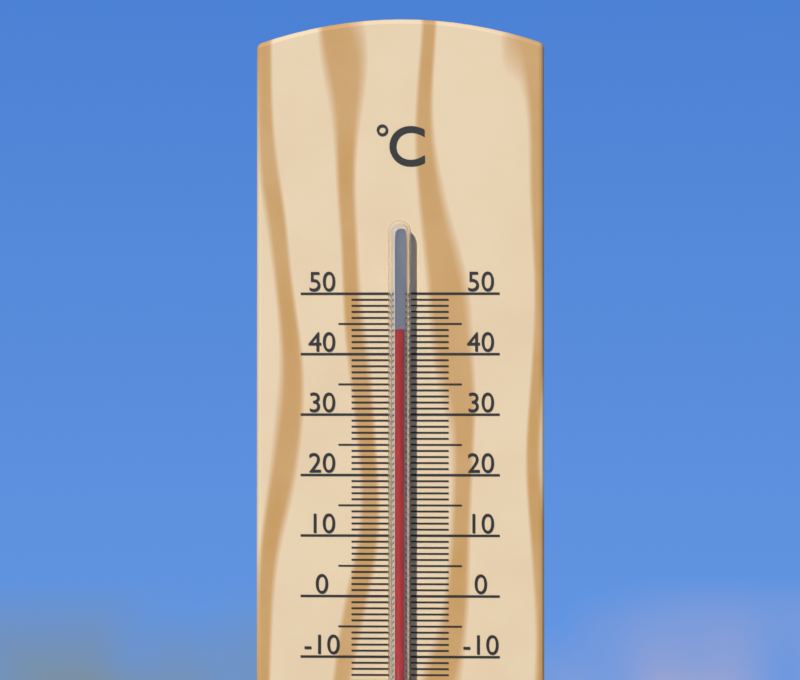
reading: 44 °C
